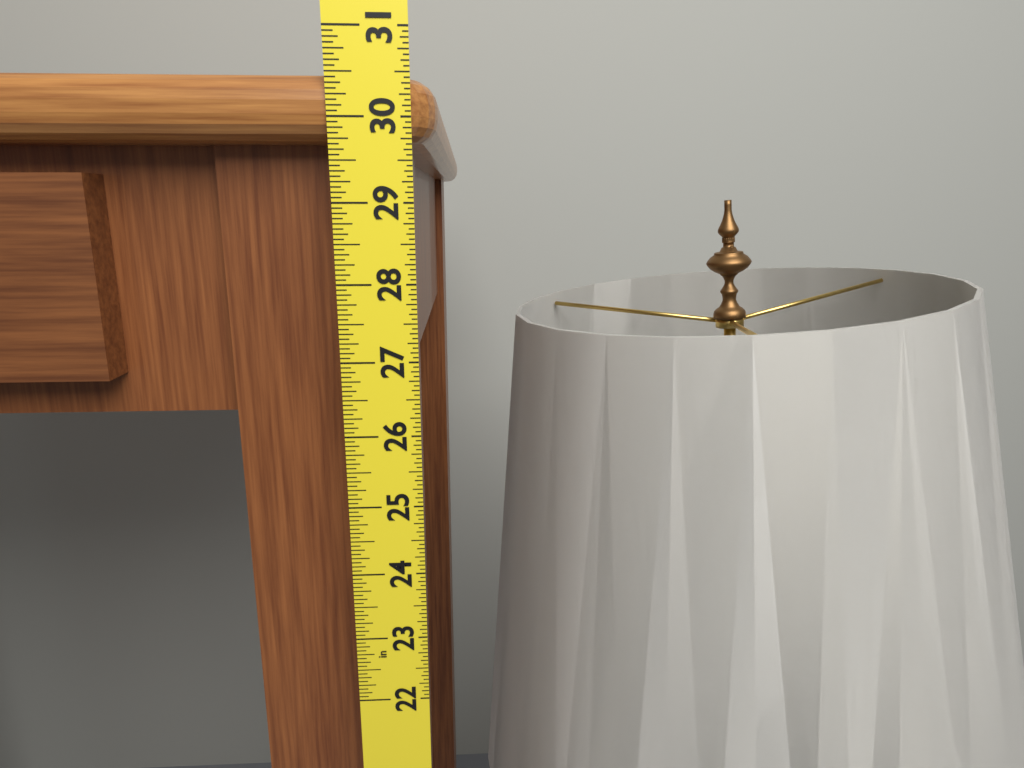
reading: 30.5000 in
